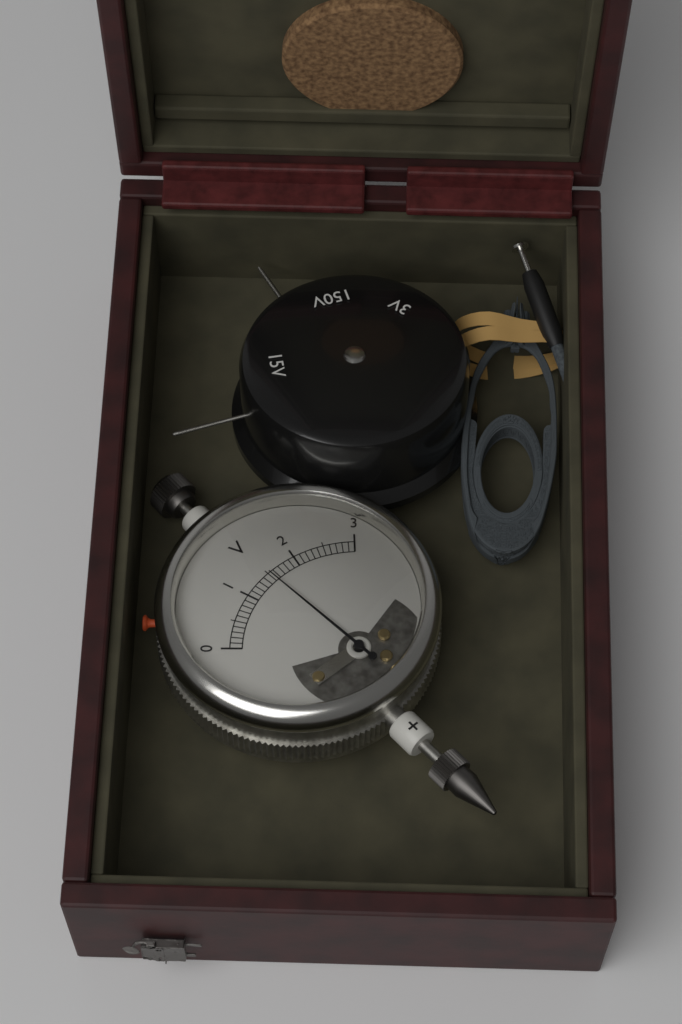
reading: 1.5 V
